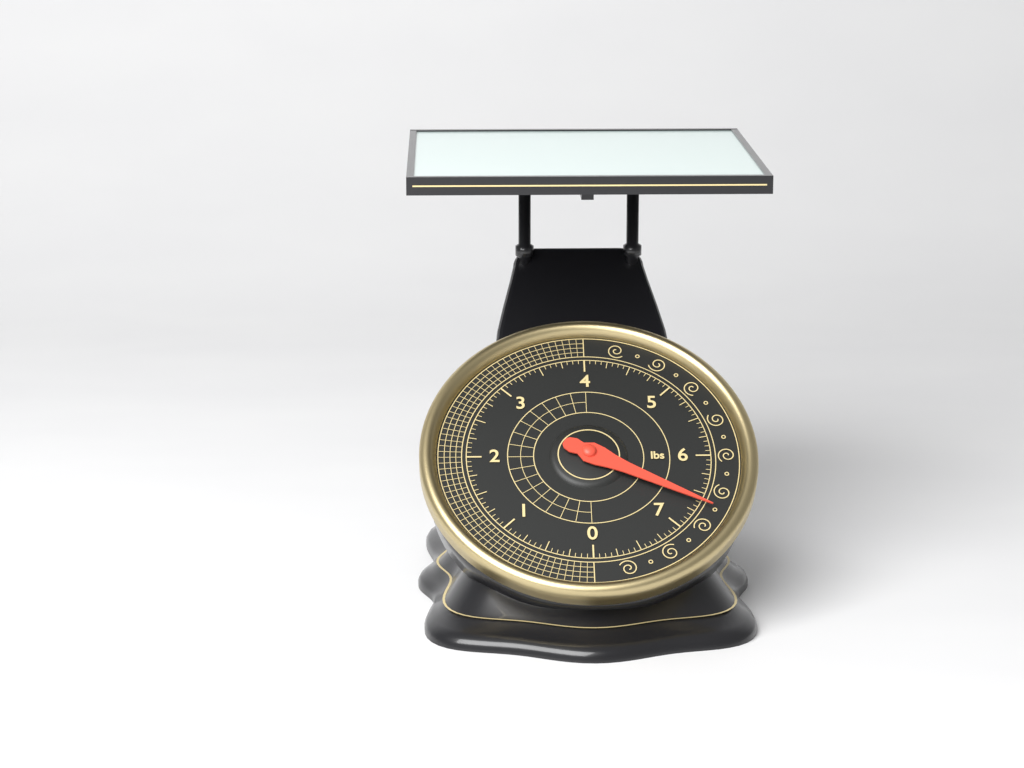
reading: 6.6250 lbs
